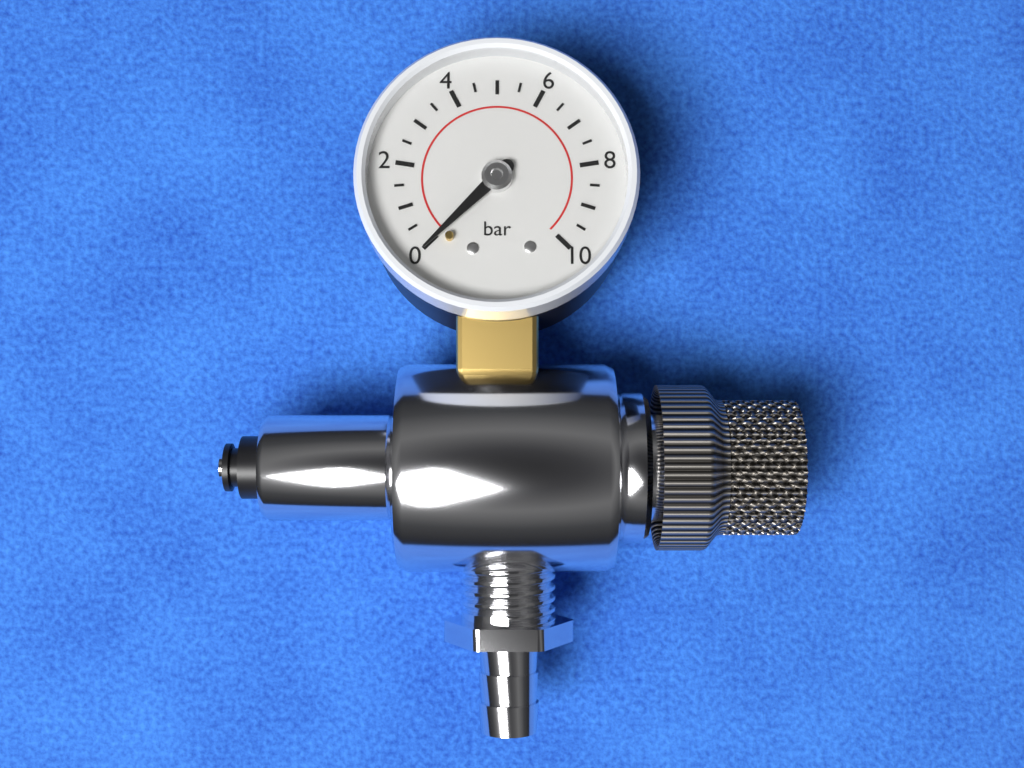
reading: 0.0 bar
